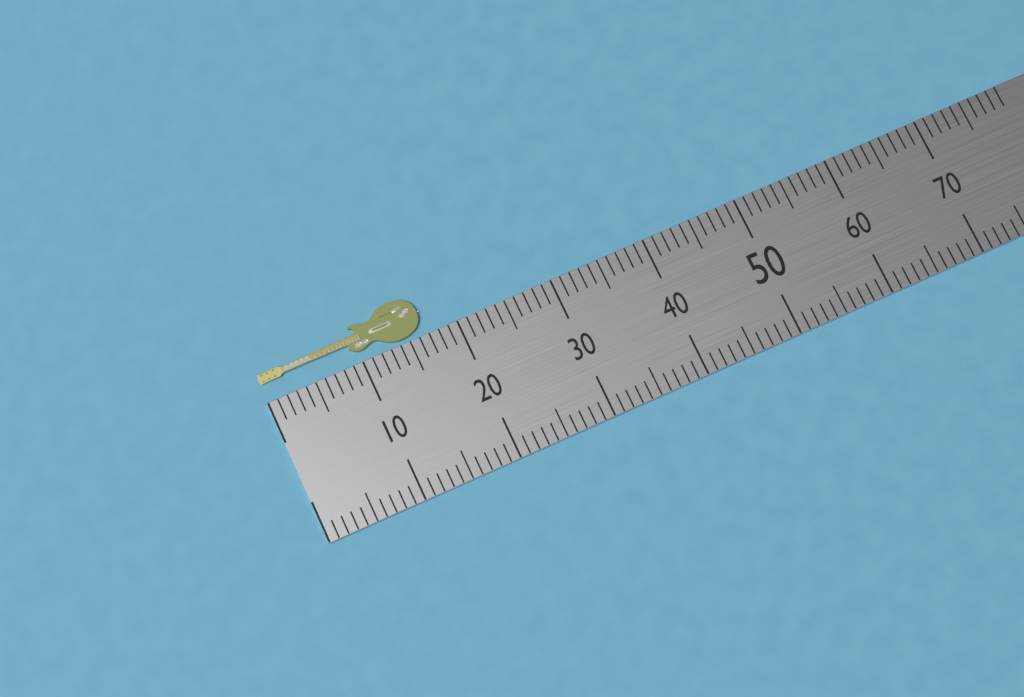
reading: 17 (no unit)
